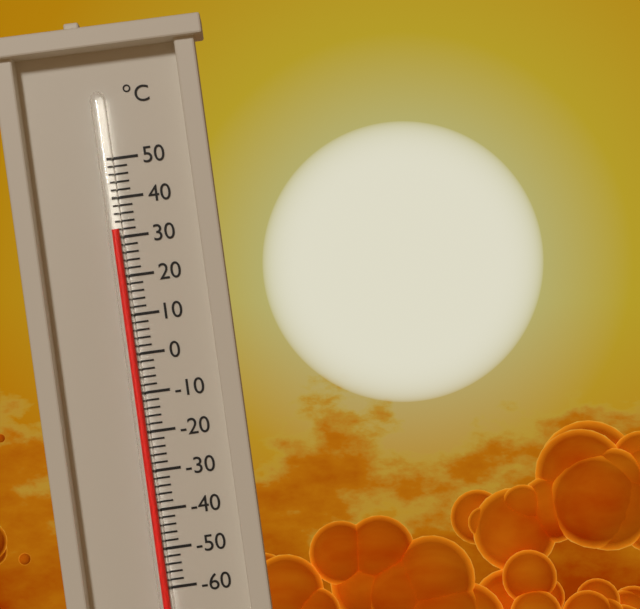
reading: 32 °C
